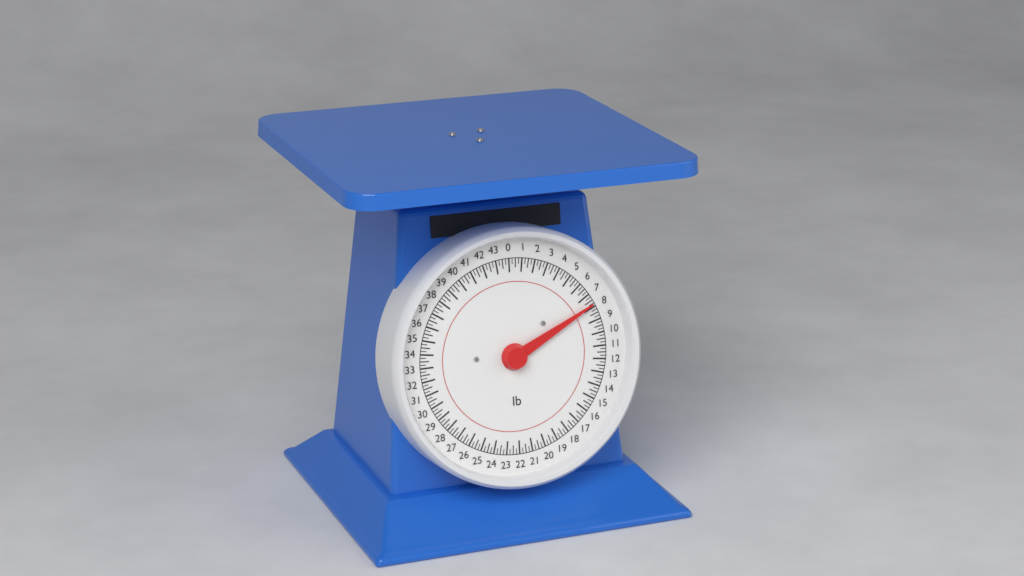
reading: 7.75 lb
